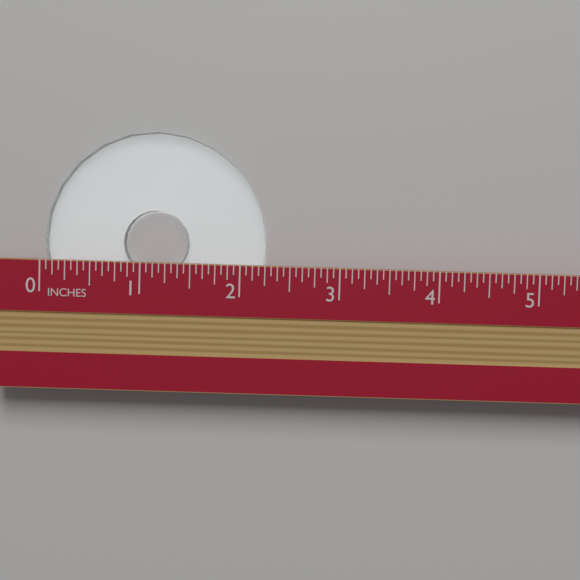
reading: 2.2500 in
